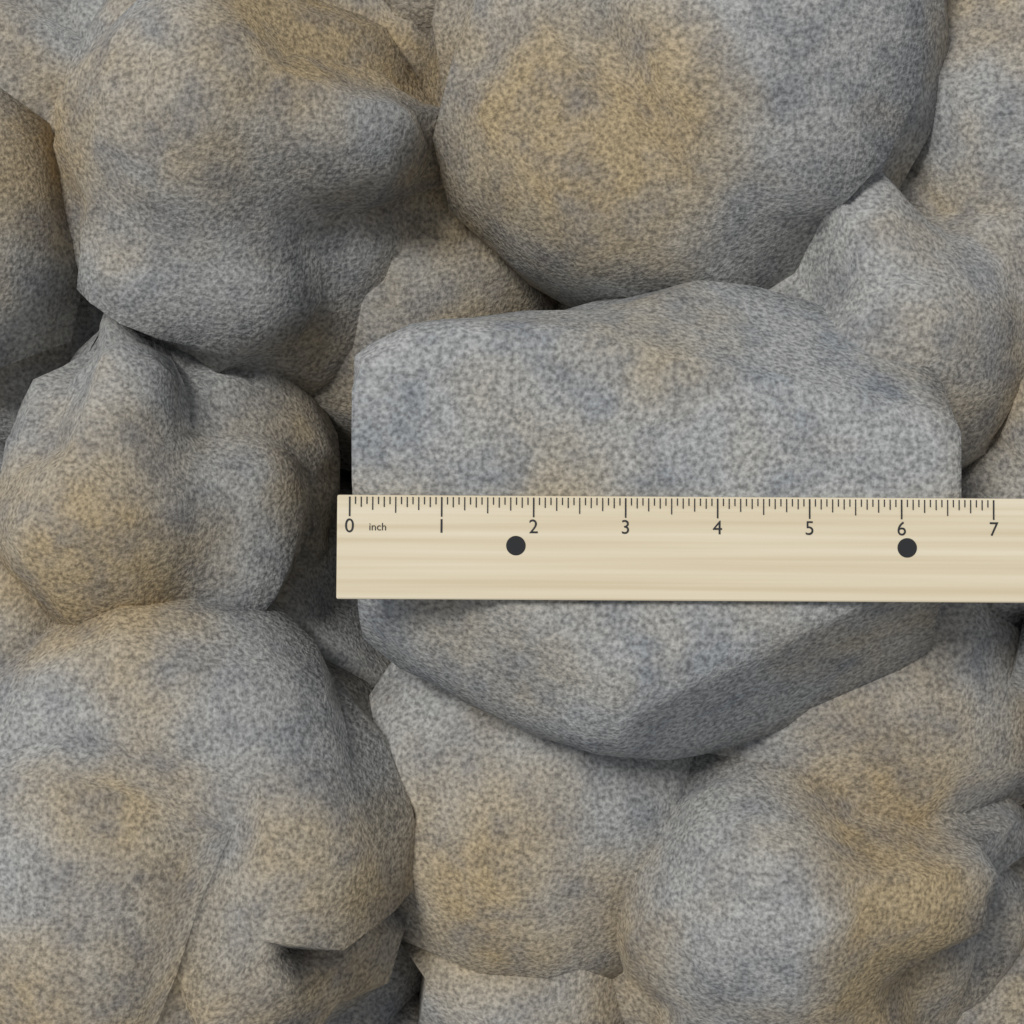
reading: 6.6875 inch
